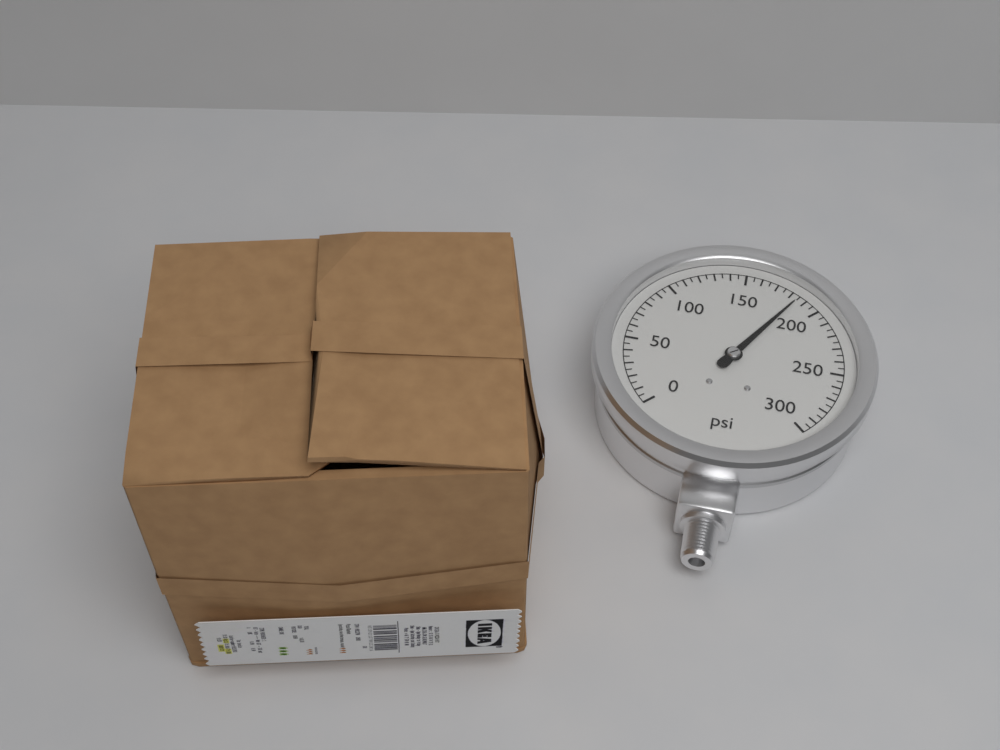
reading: 185 psi
